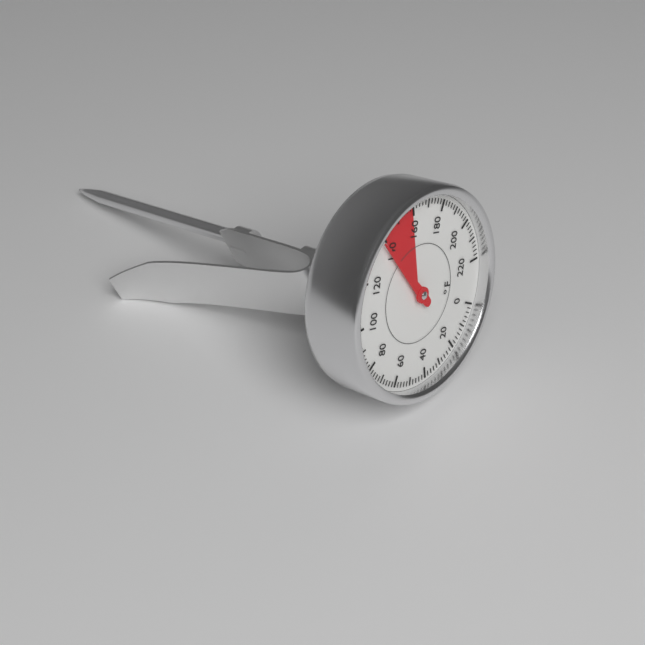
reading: 138 °F
